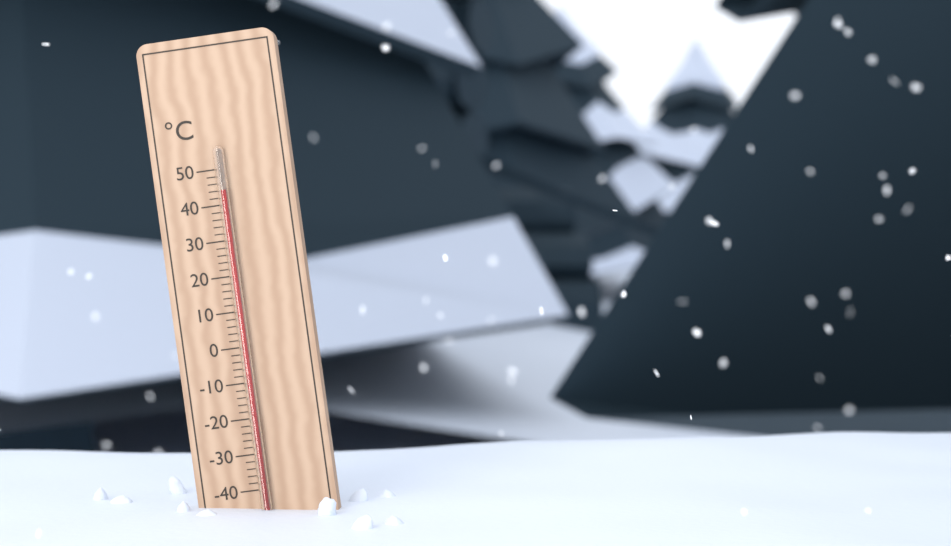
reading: 44 °C
